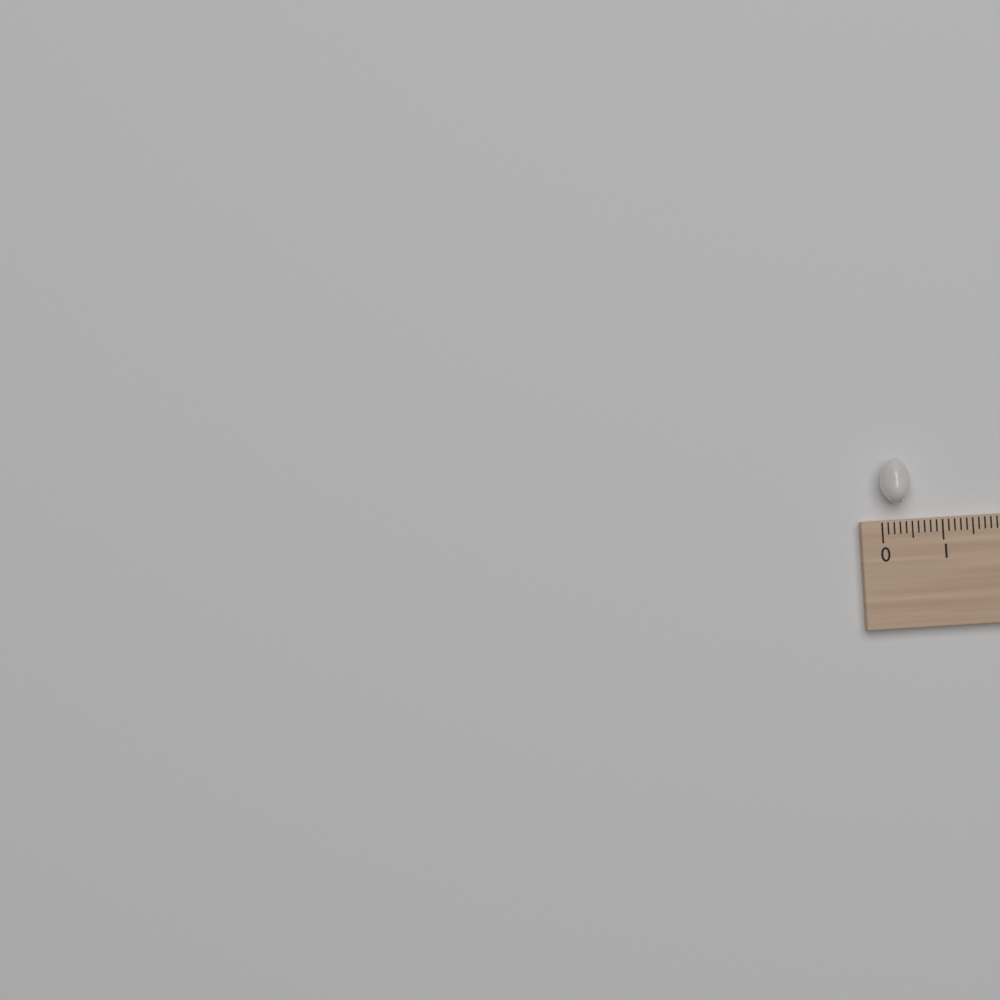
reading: 0.5 (no unit)
